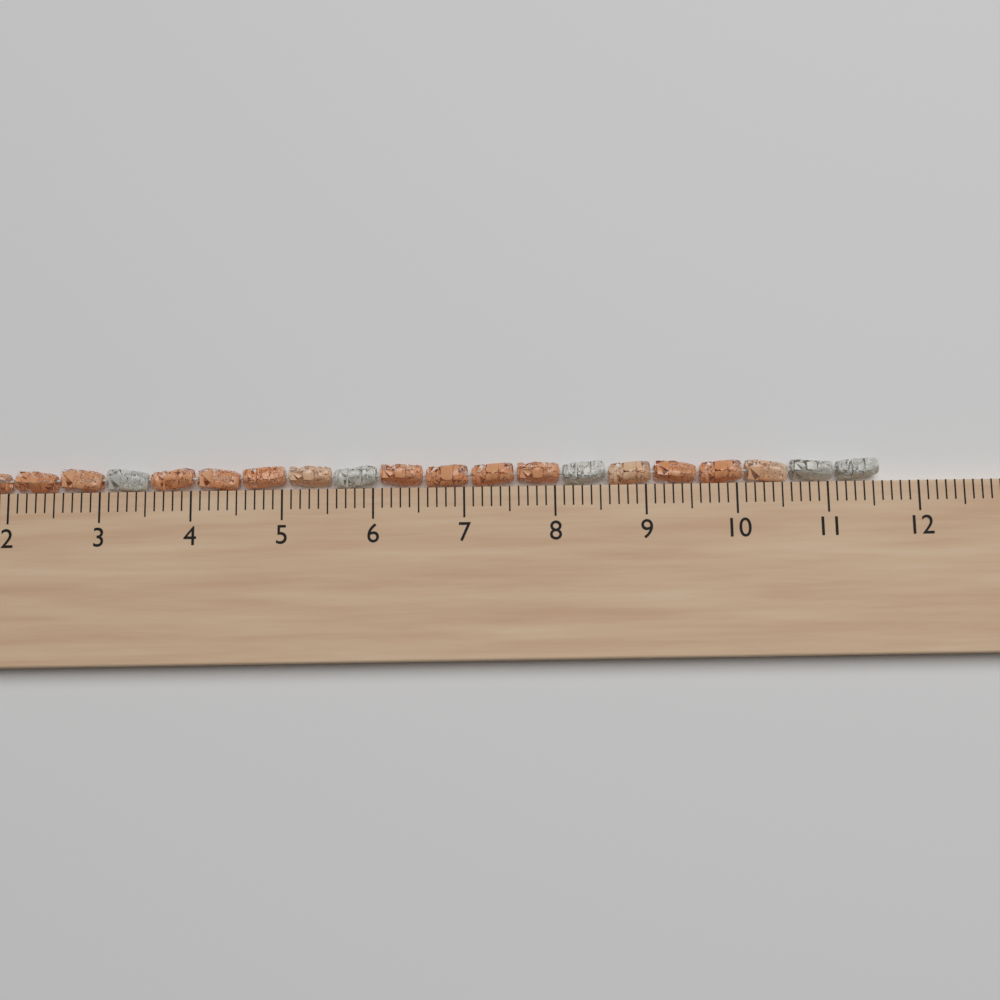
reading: 11.6 cm
